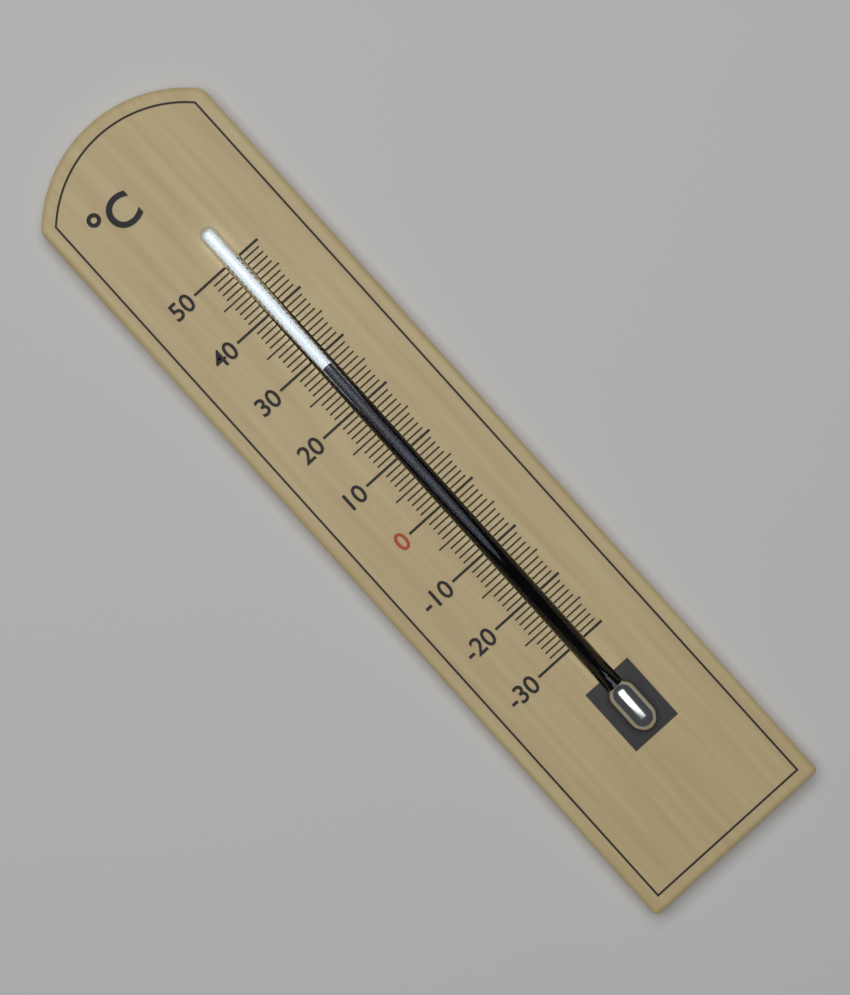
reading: 28 °C
